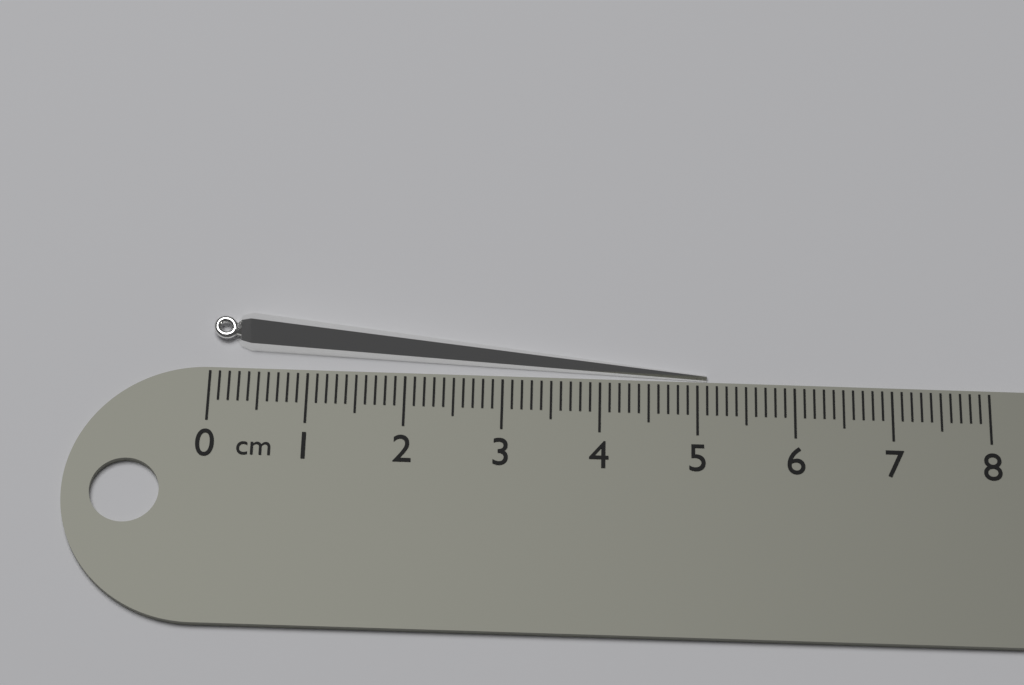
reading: 5.1 cm
